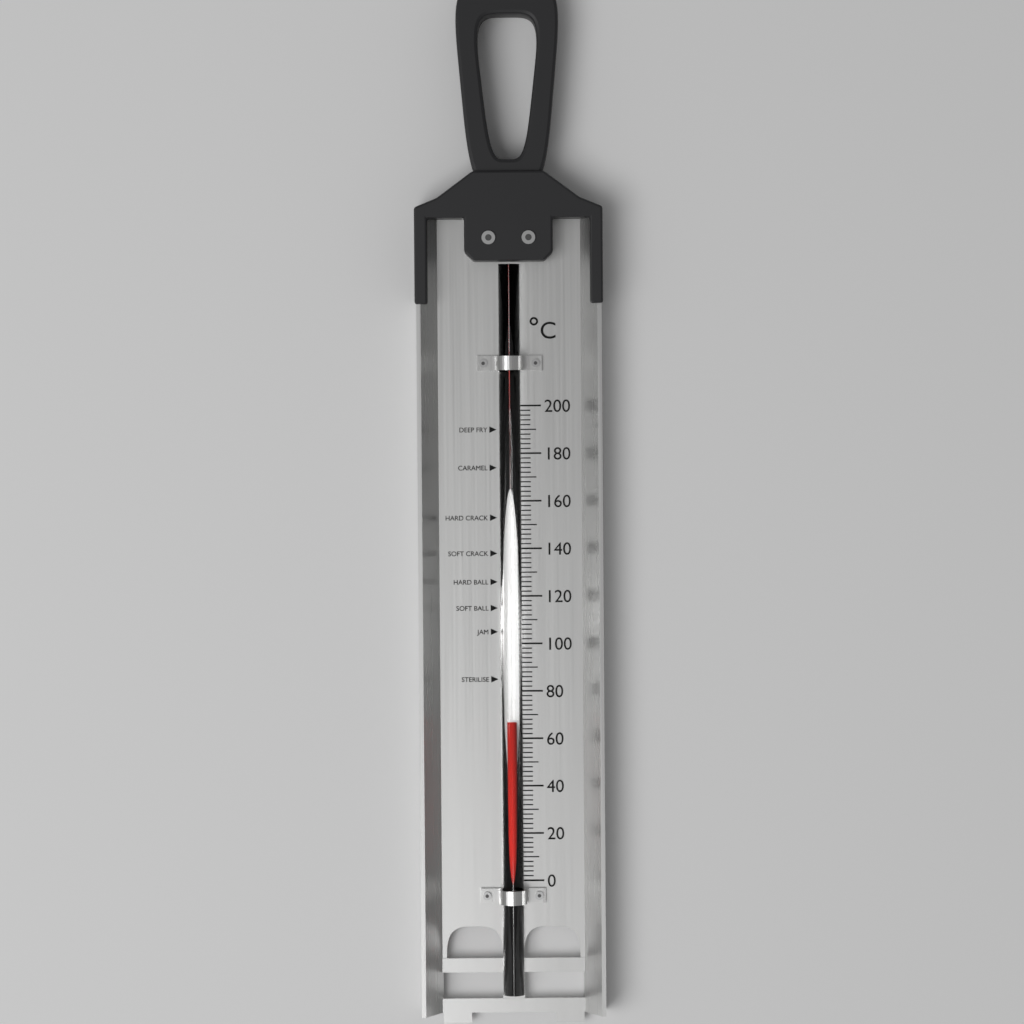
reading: 68 °C
